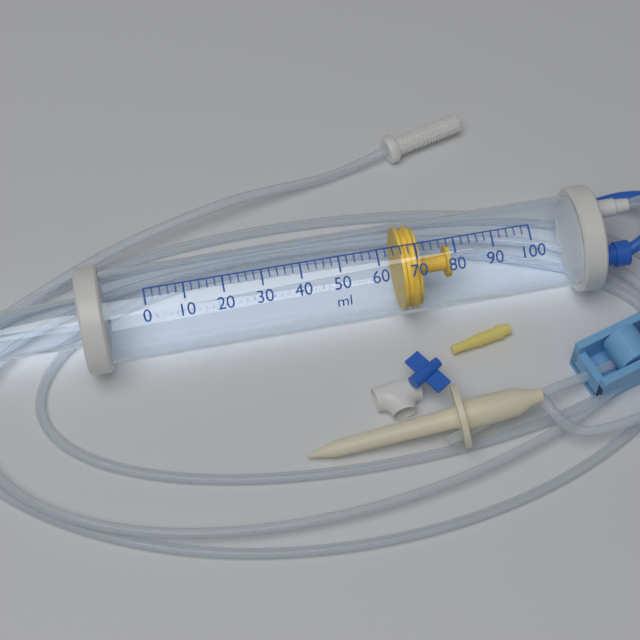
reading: 66 ml
